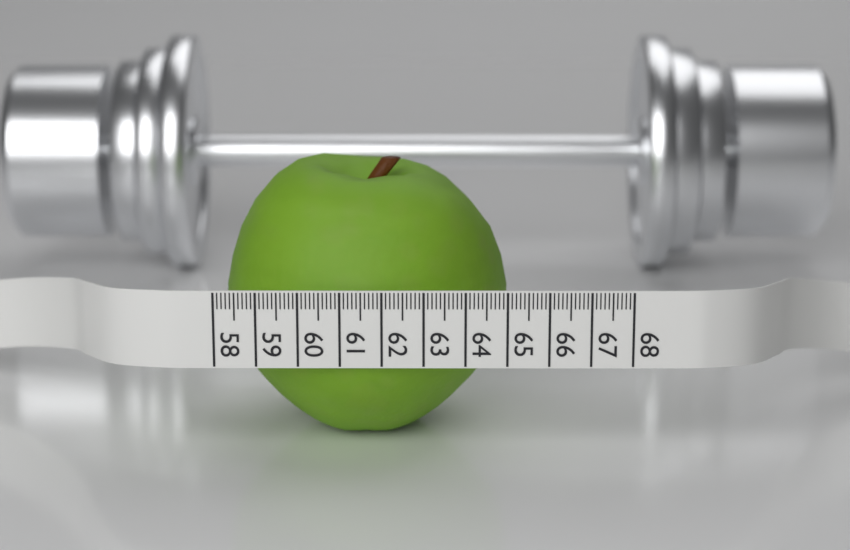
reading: 65.1 (no unit)
